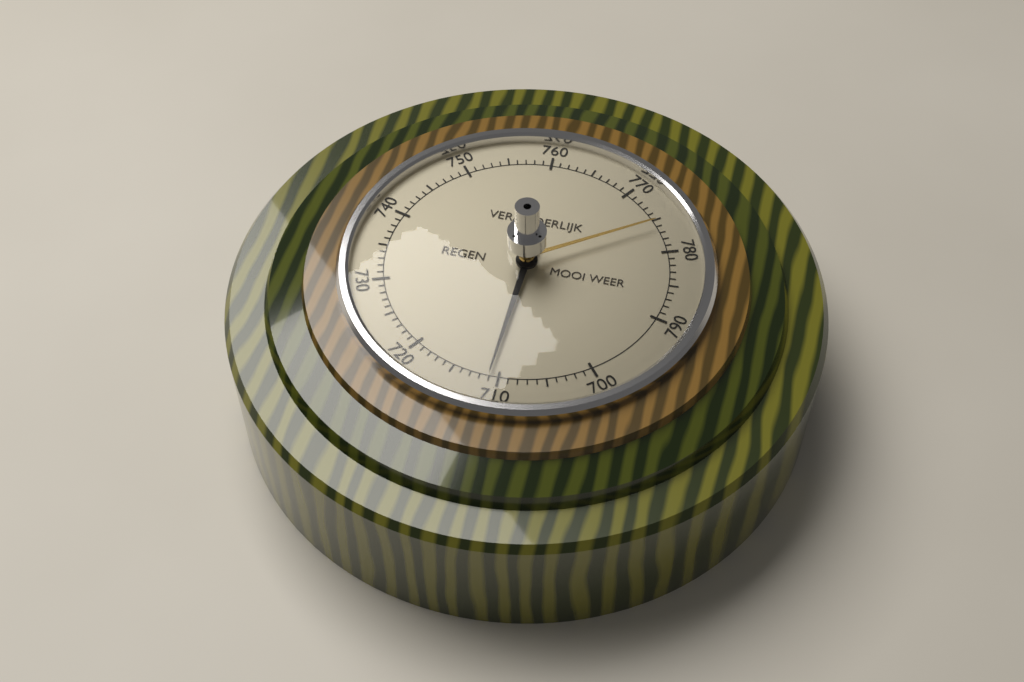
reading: 711 (no unit)
